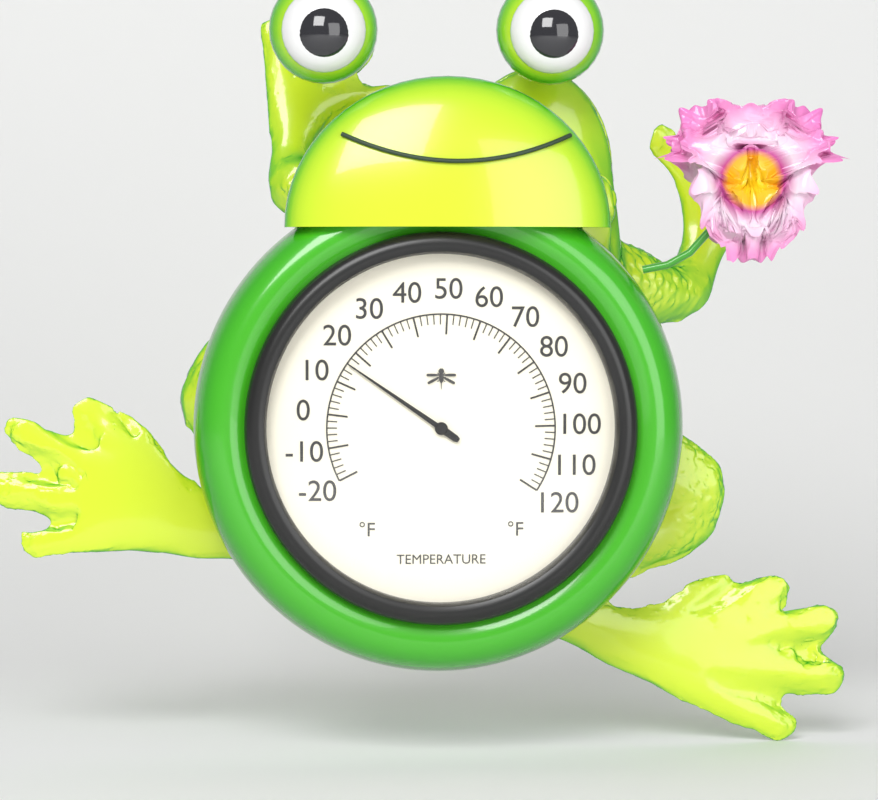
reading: 16 °F
